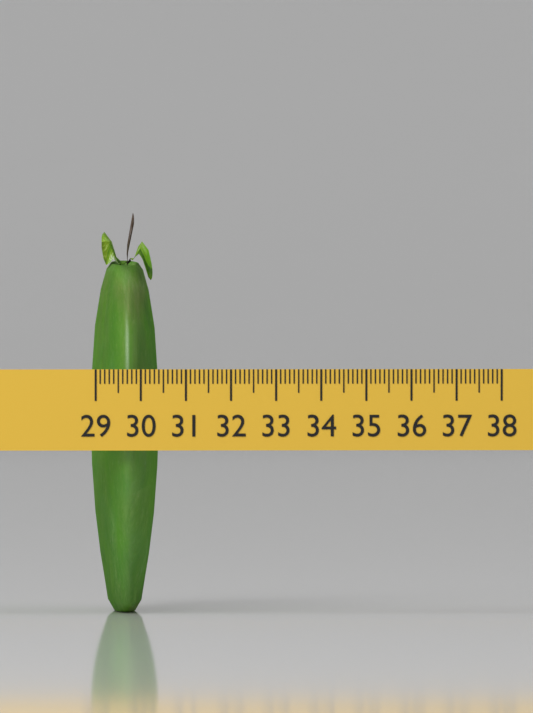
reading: 30.5 (no unit)
